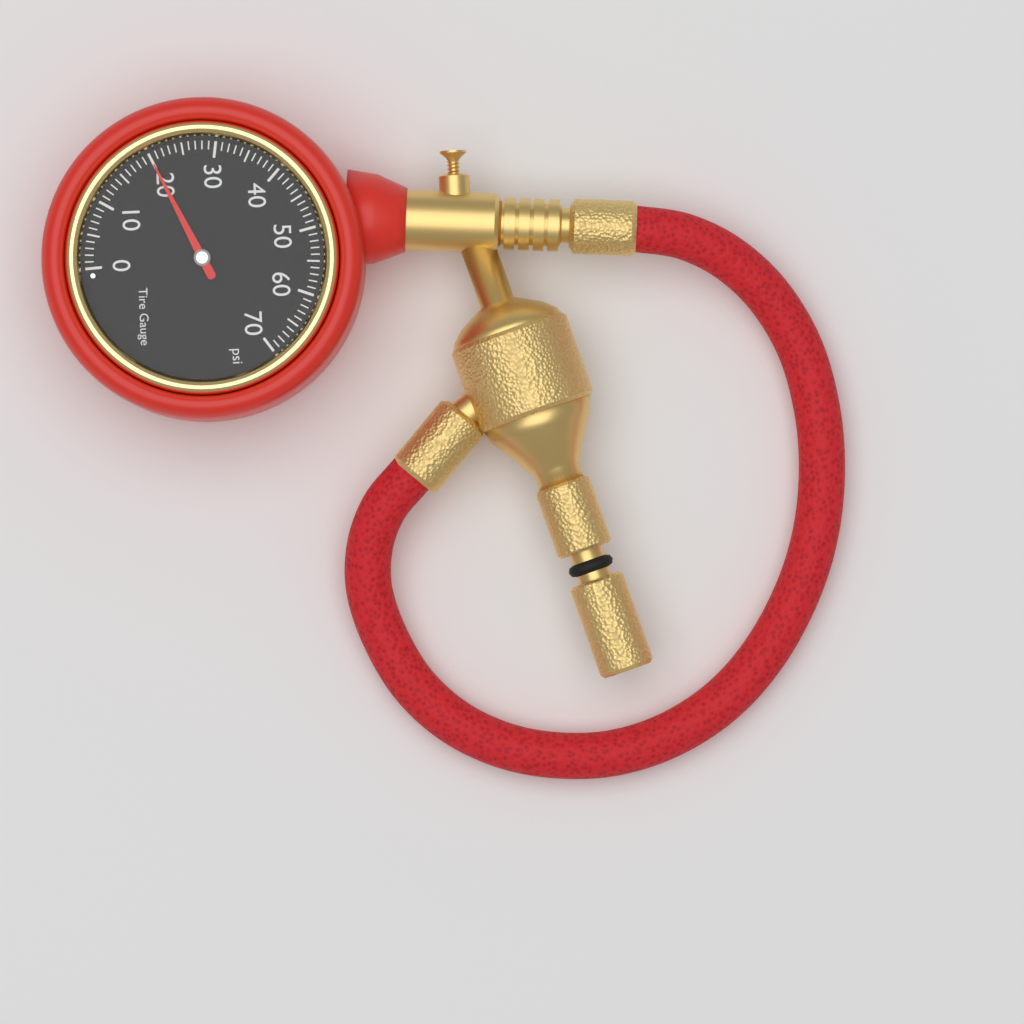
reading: 20 psi
